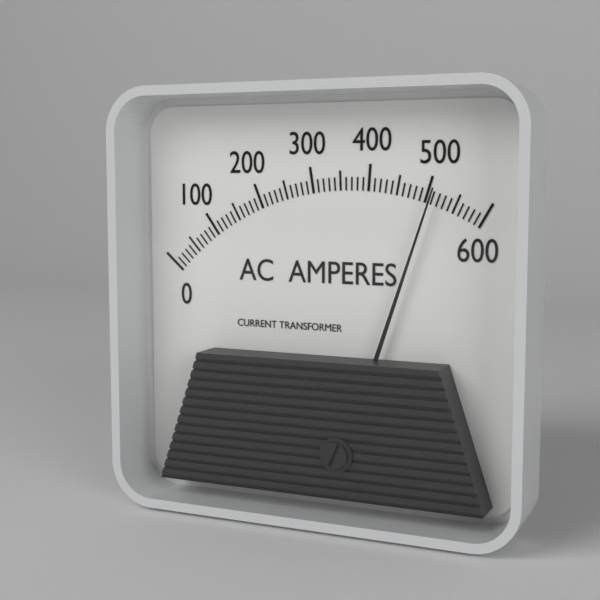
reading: 510 A
